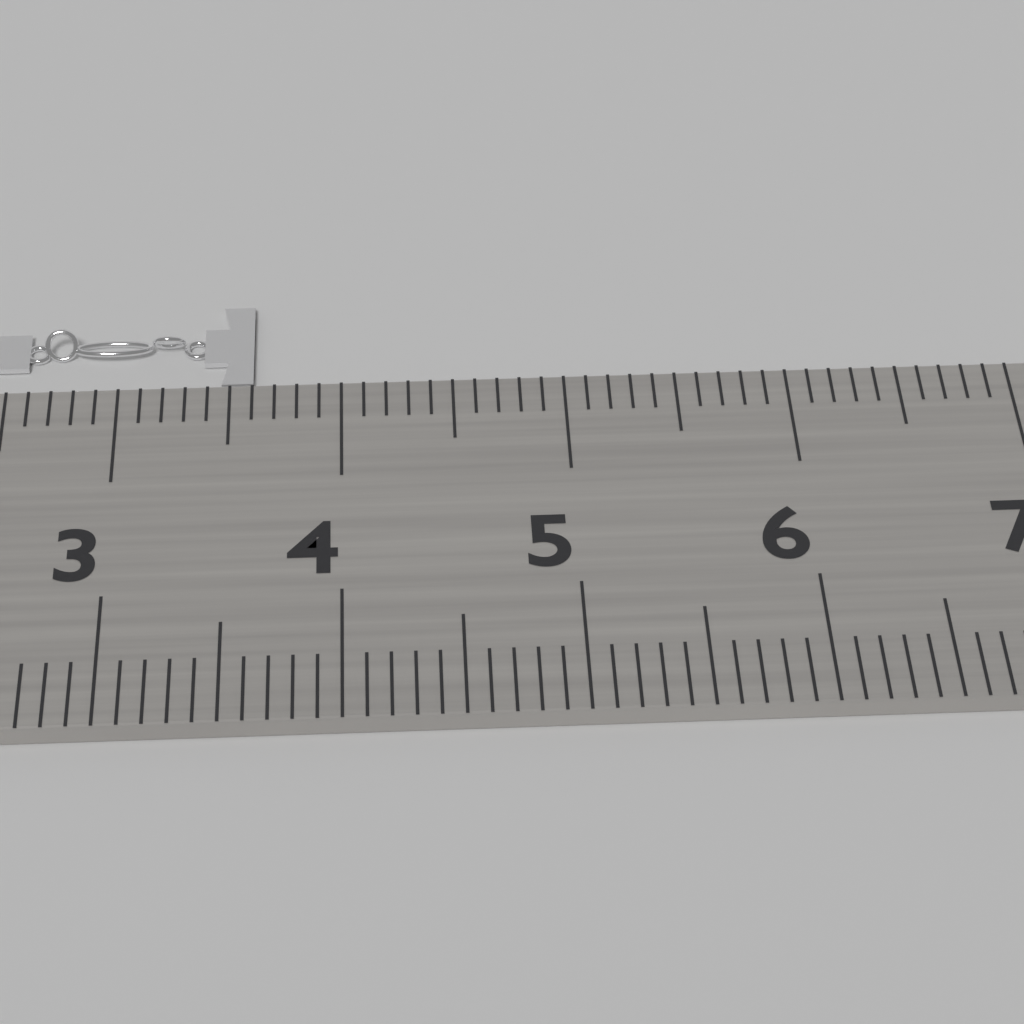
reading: 3.6 cm
